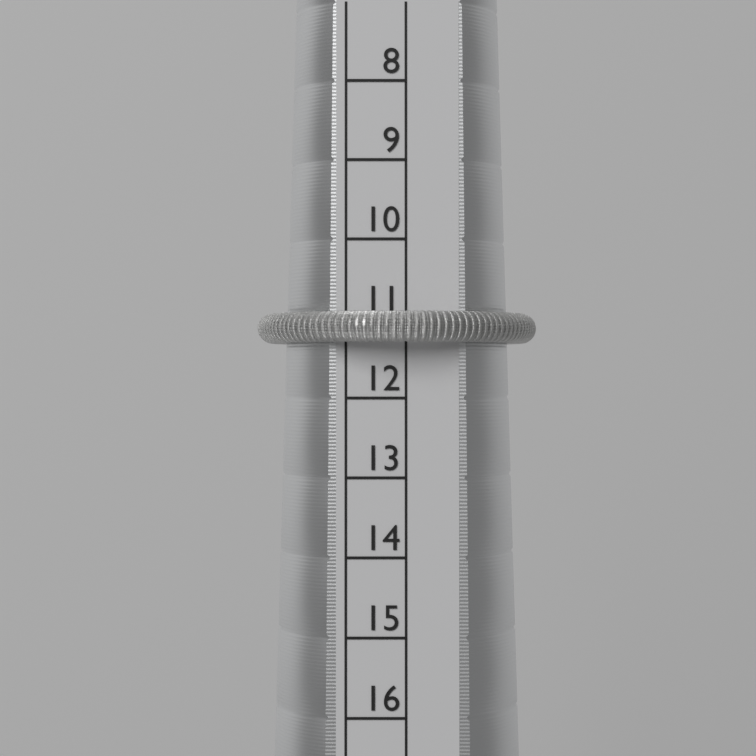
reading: 11.3 (no unit)
